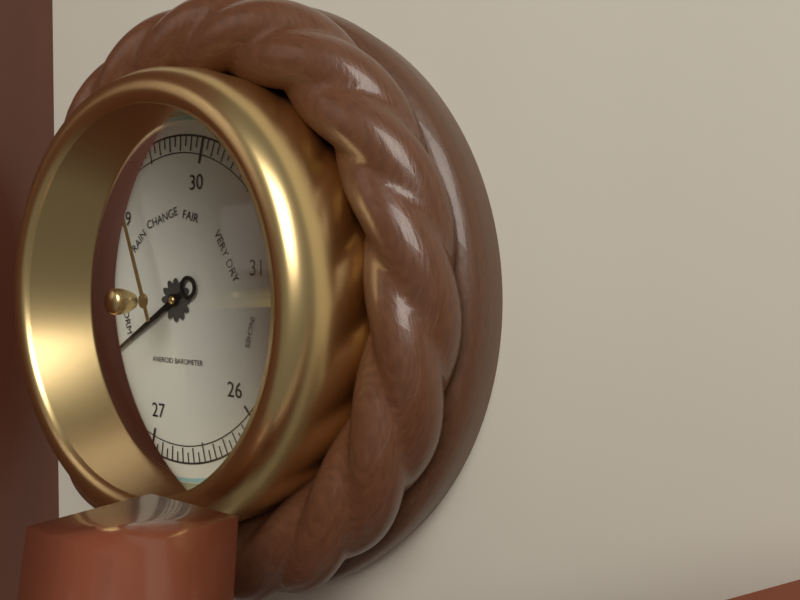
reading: 27.75 inHg
